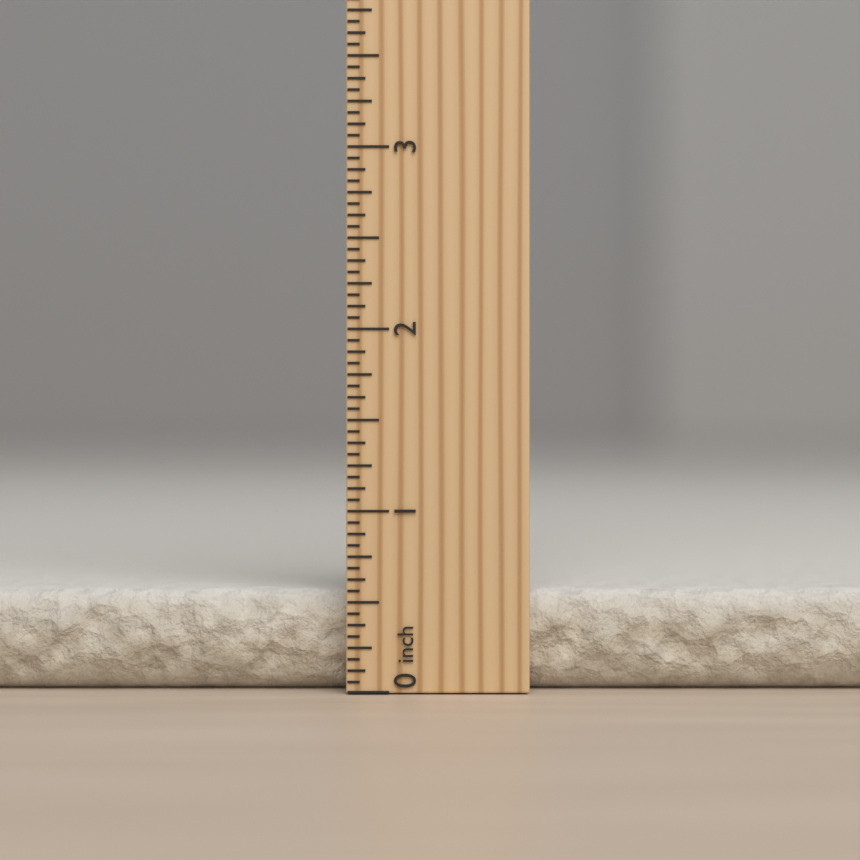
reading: 0.5500 inch
